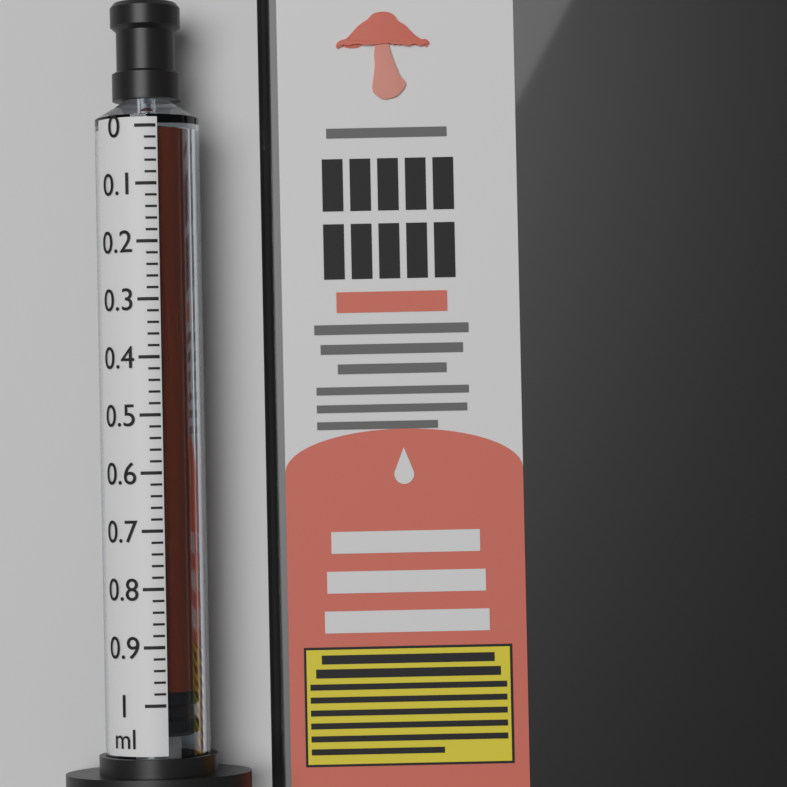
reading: 0.98 ml
